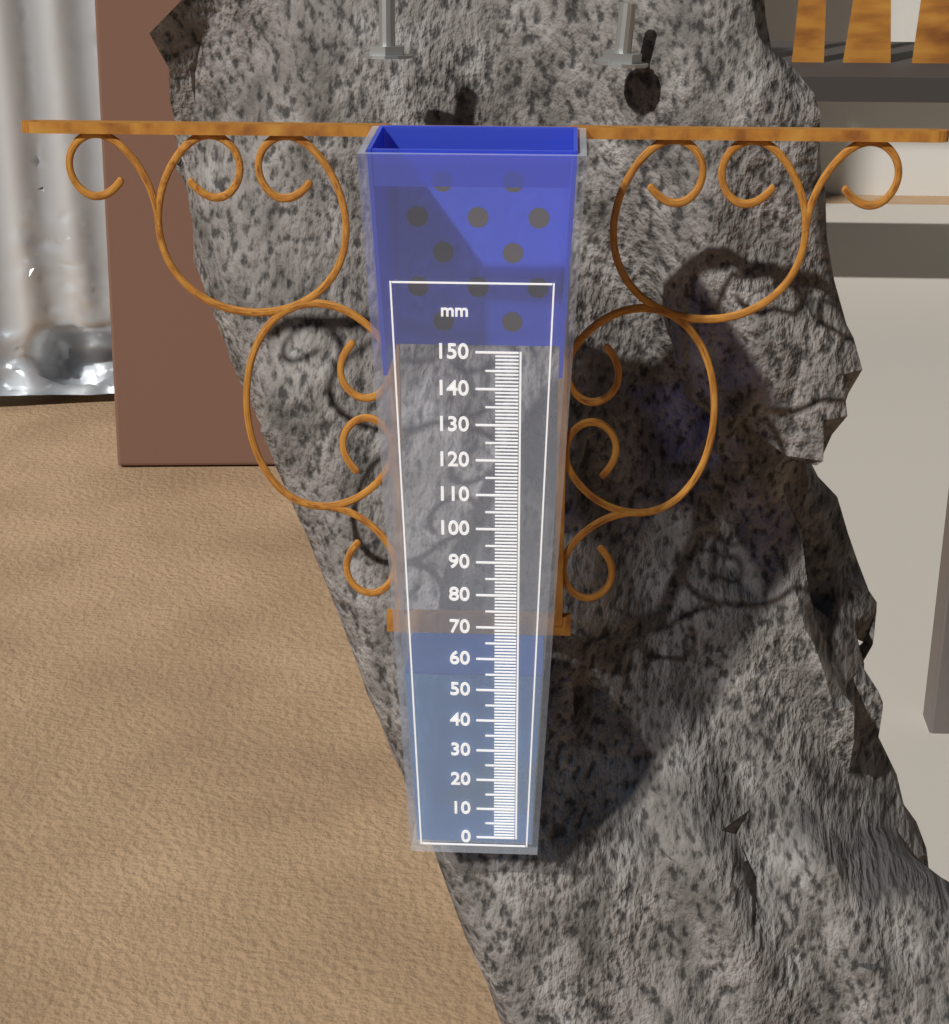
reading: 54 mm
